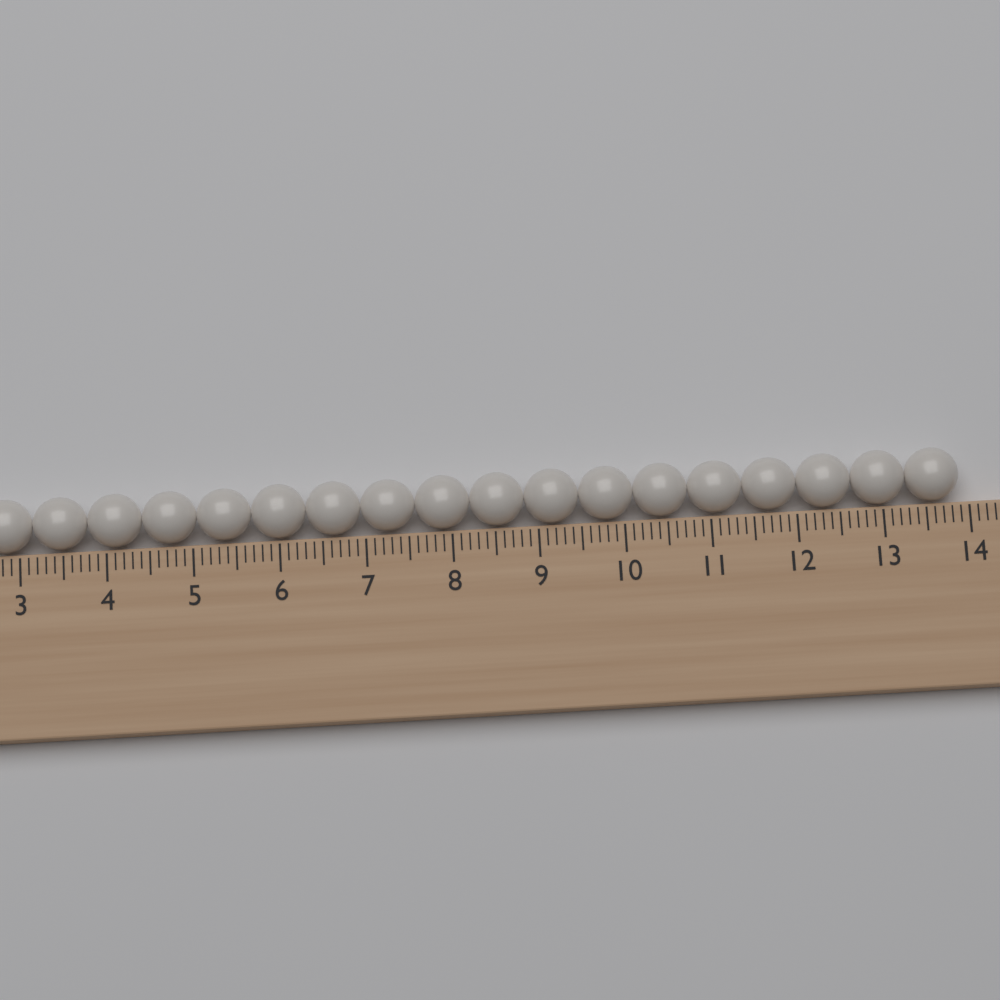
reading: 13.9 (no unit)
